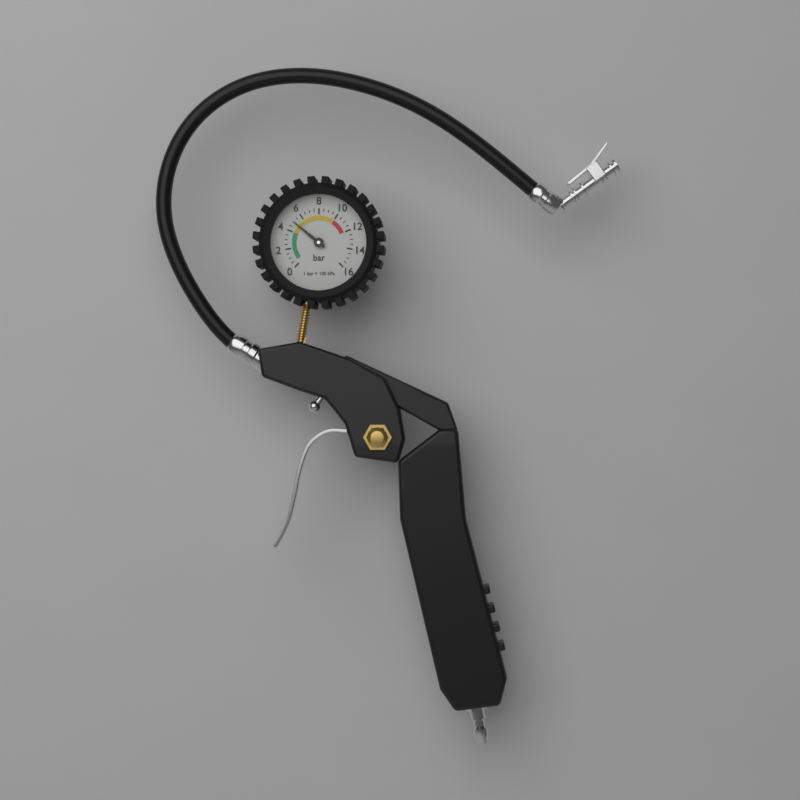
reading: 5.0 bar
